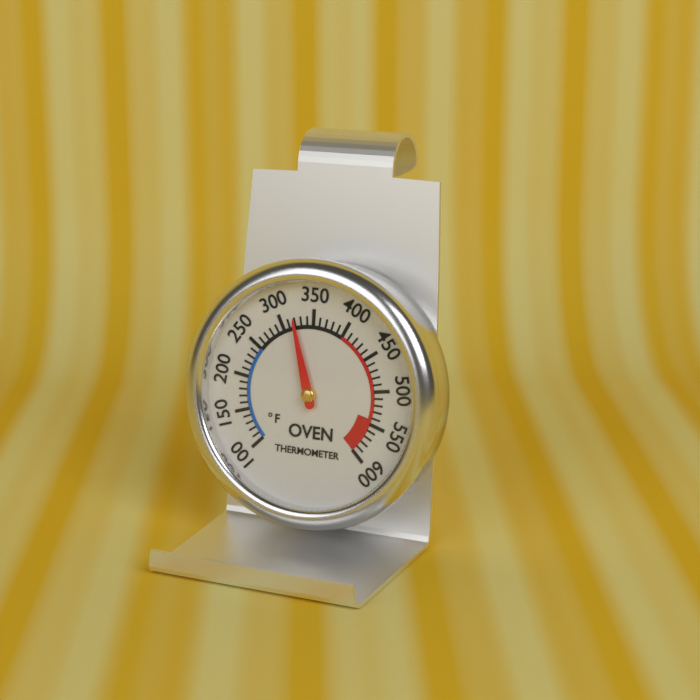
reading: 320 °F
